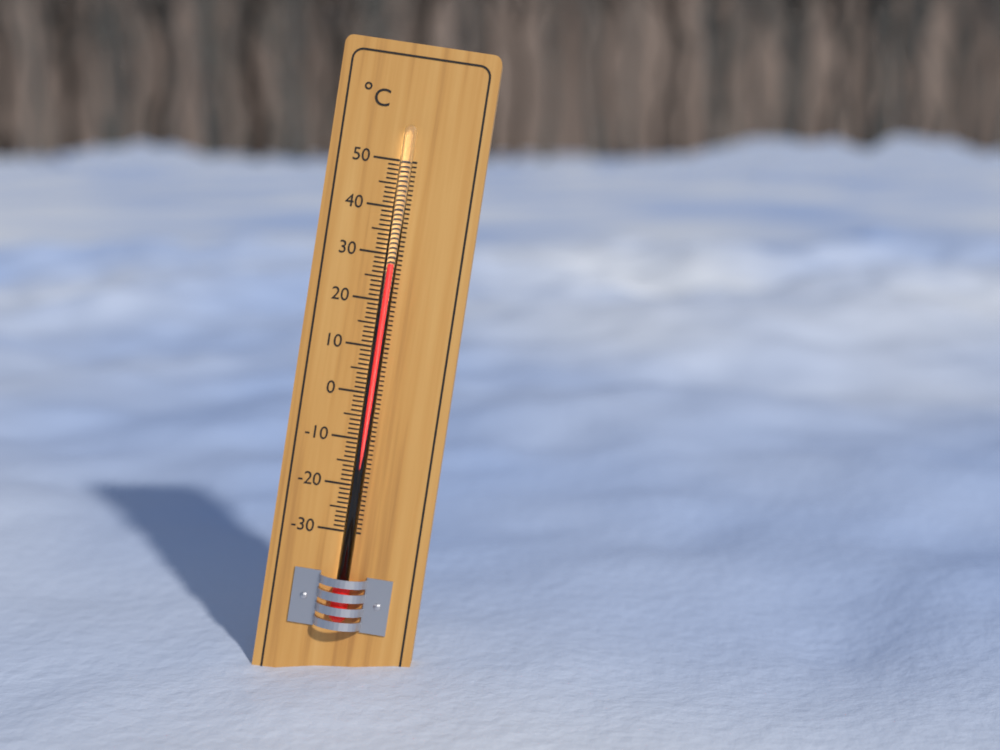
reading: 28 °C
